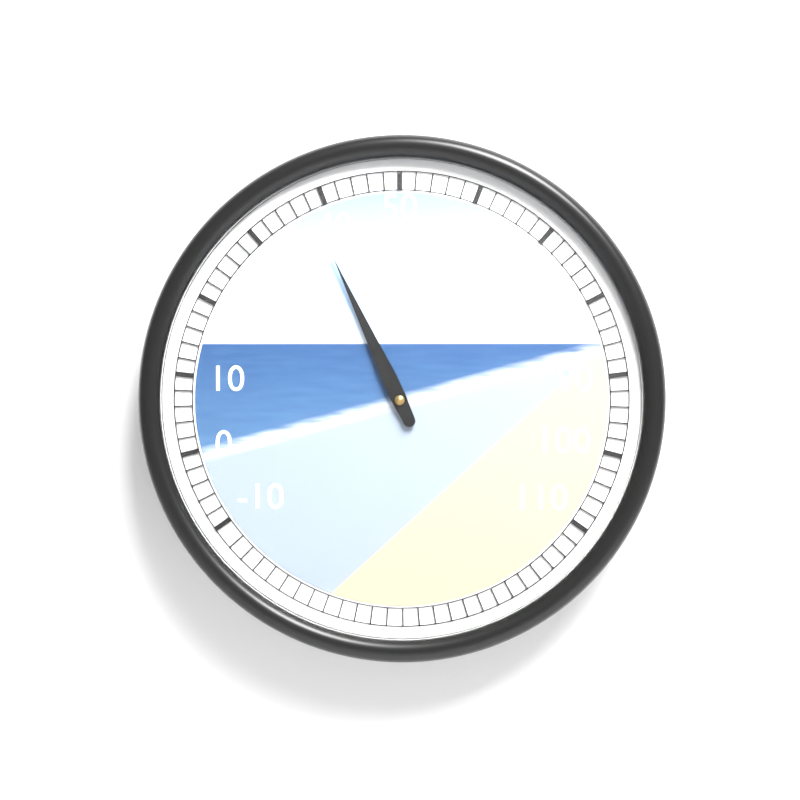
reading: 38 (no unit)
